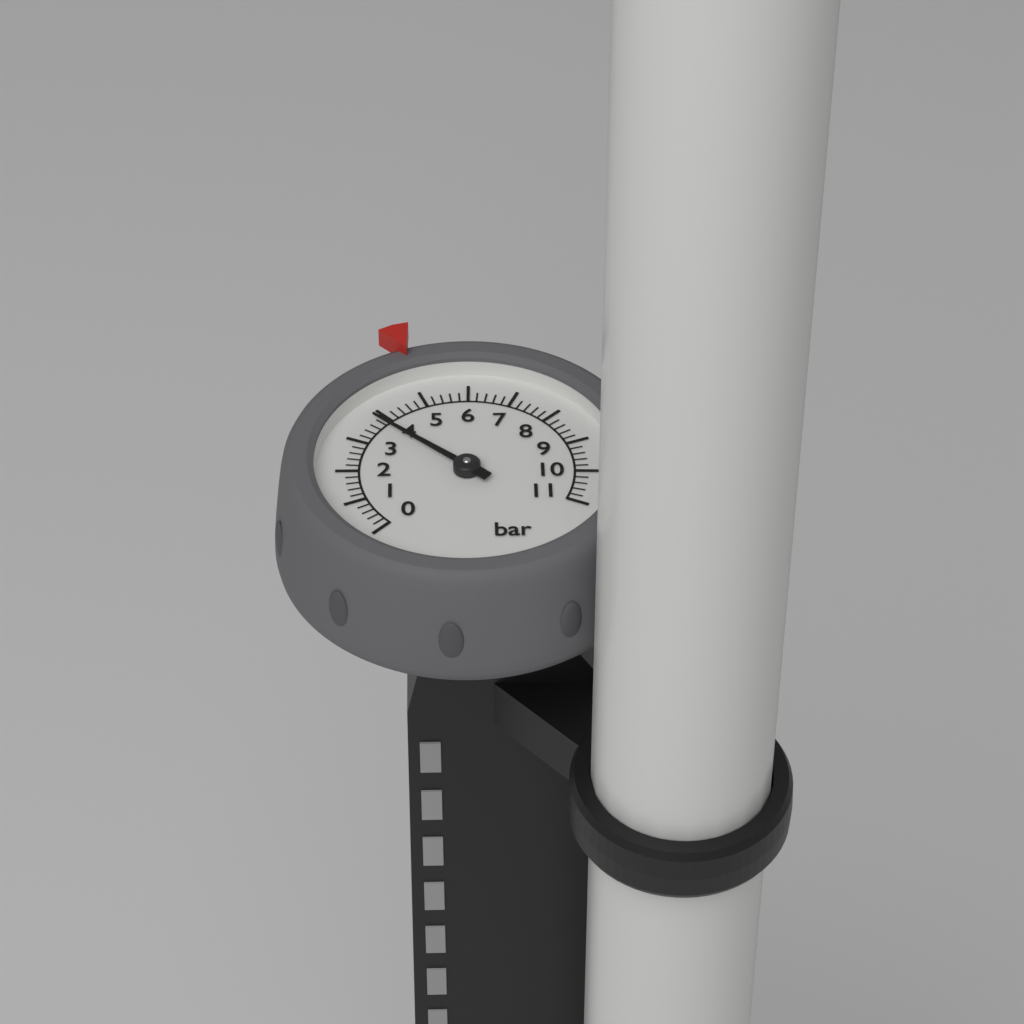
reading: 3.8 bar
